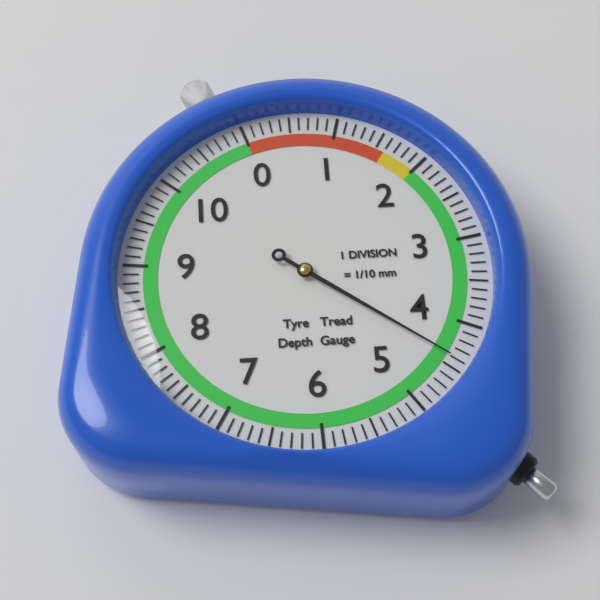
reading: 4.4 mm
